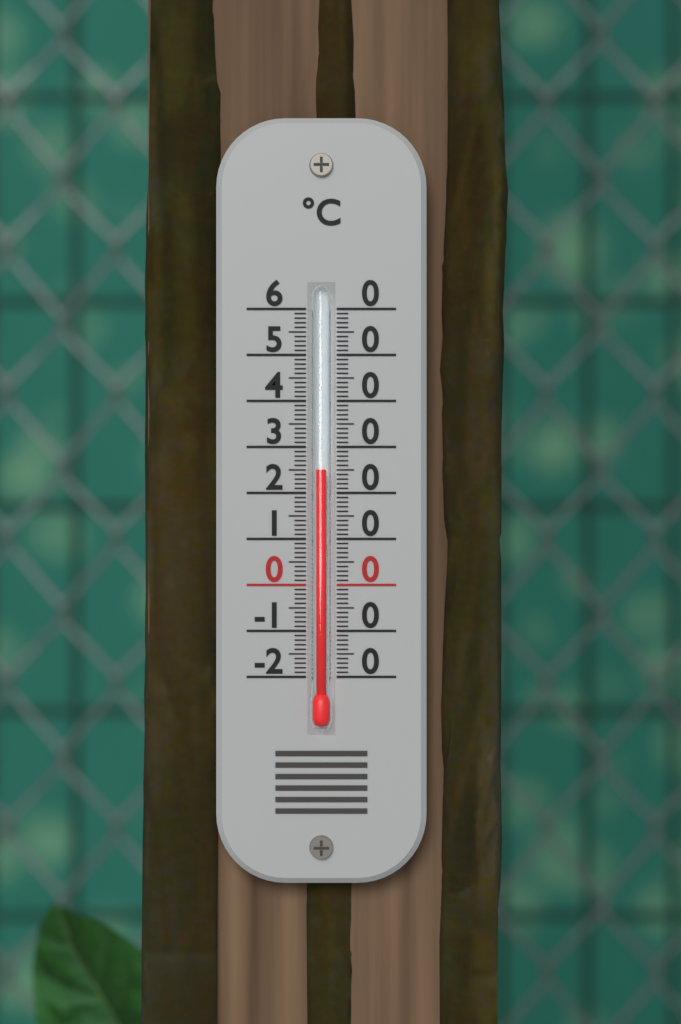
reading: 25 °C
